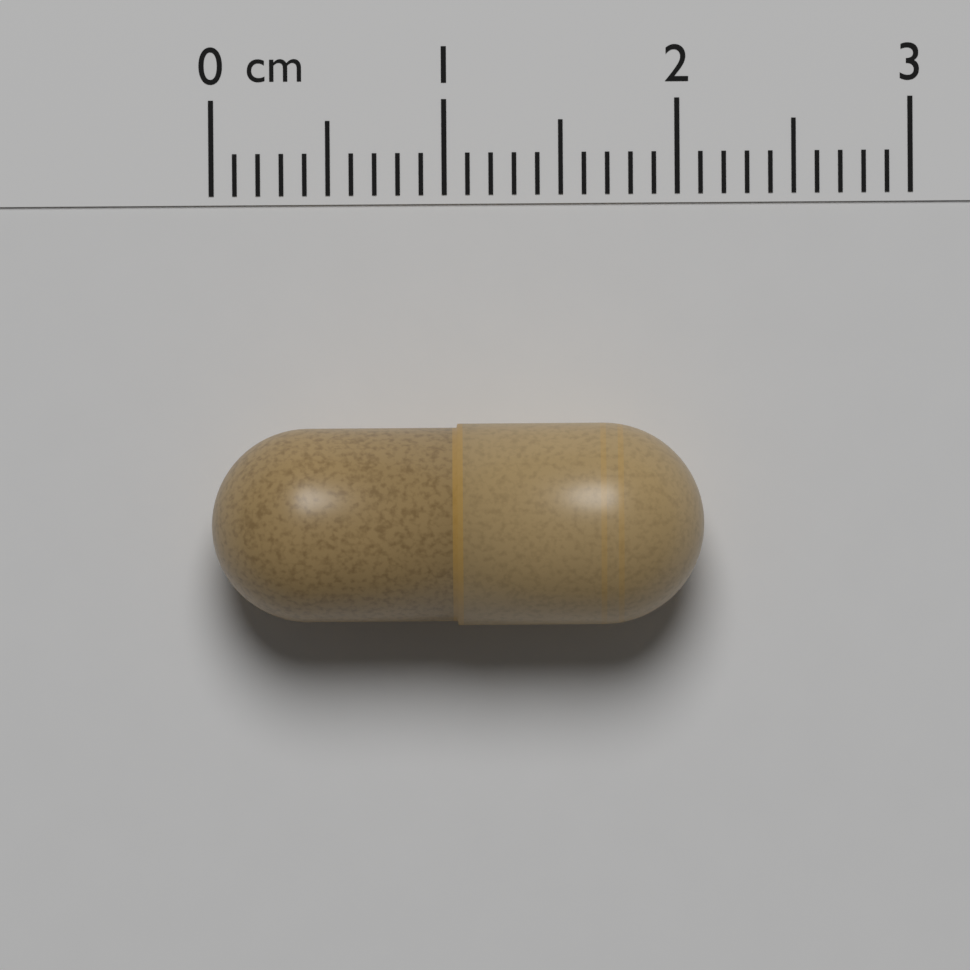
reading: 2.1 cm
